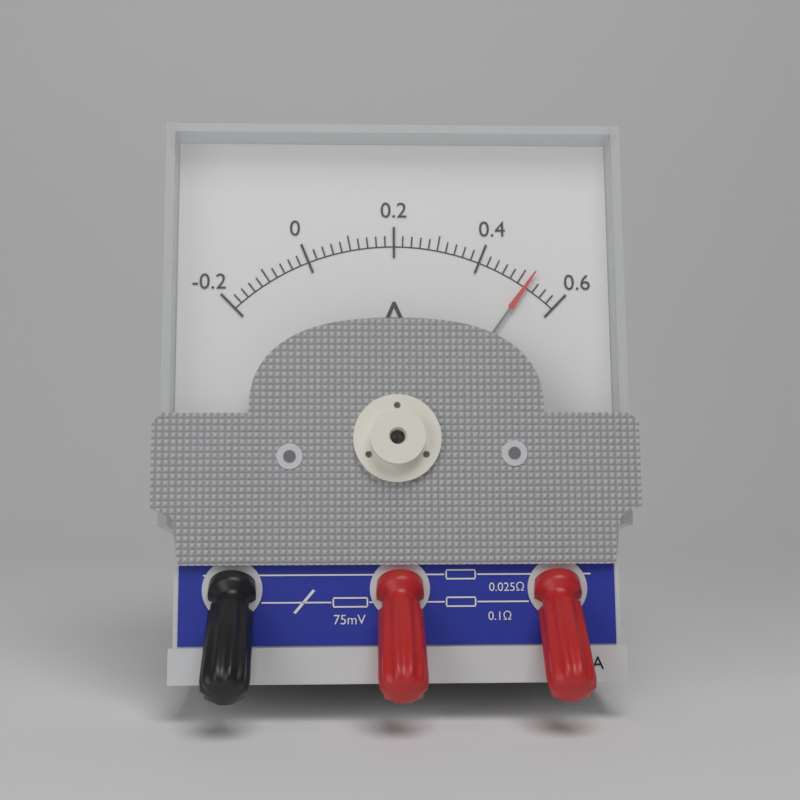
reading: 0.52 A
